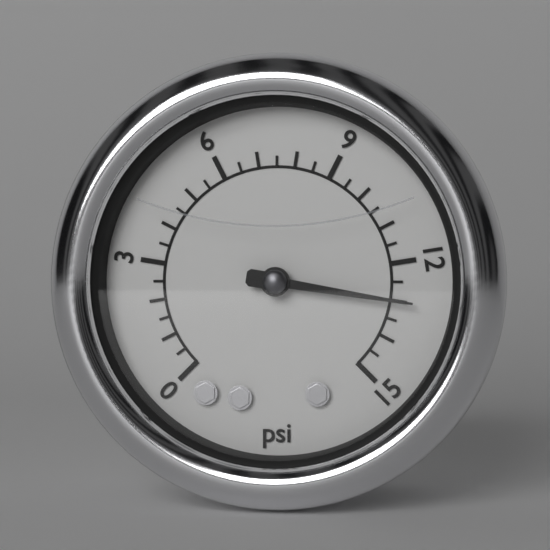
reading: 13.0 psi
